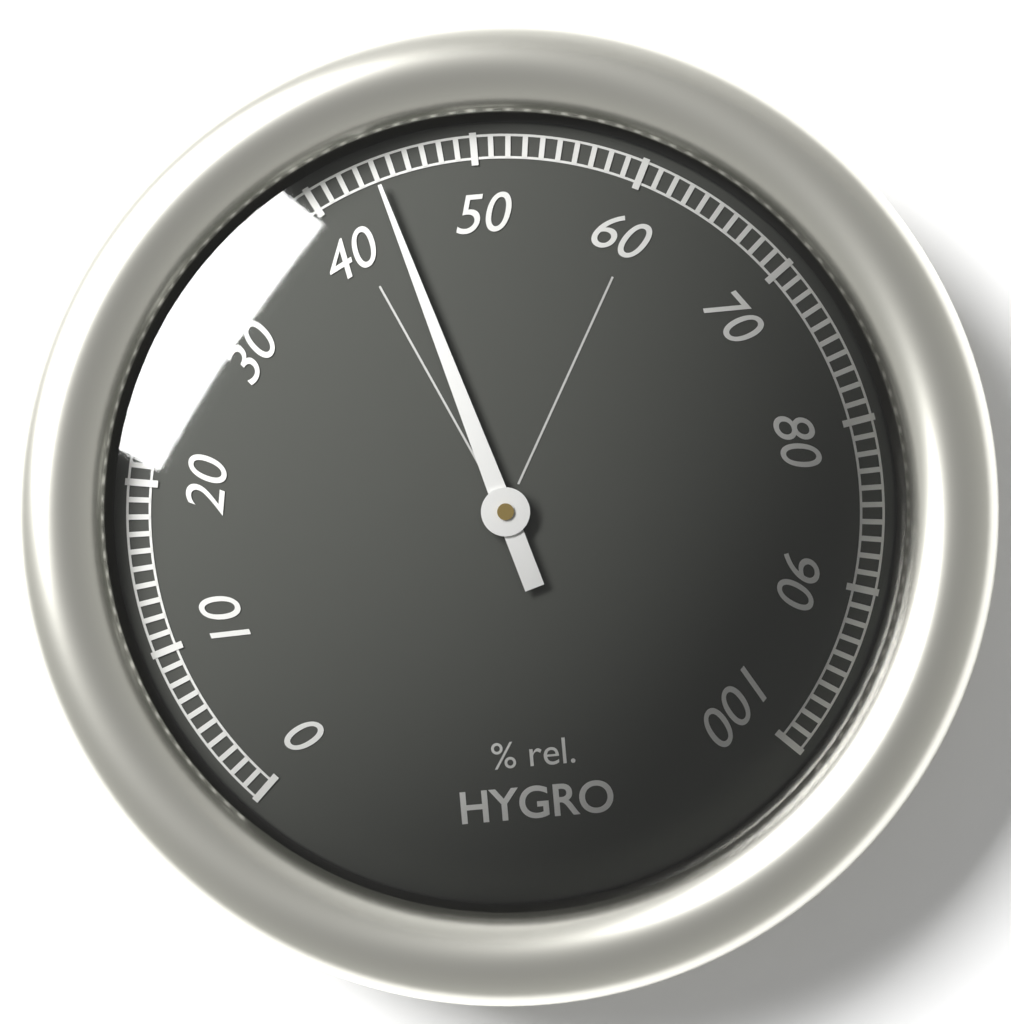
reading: 44 %
